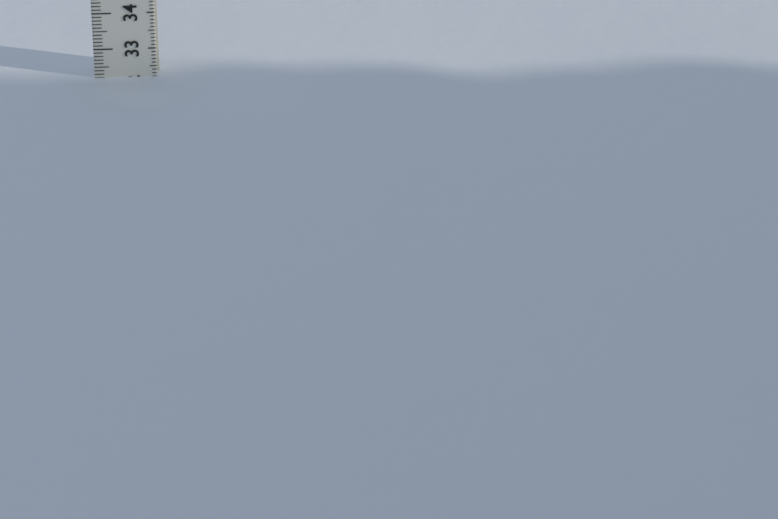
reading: 32.2 (no unit)
